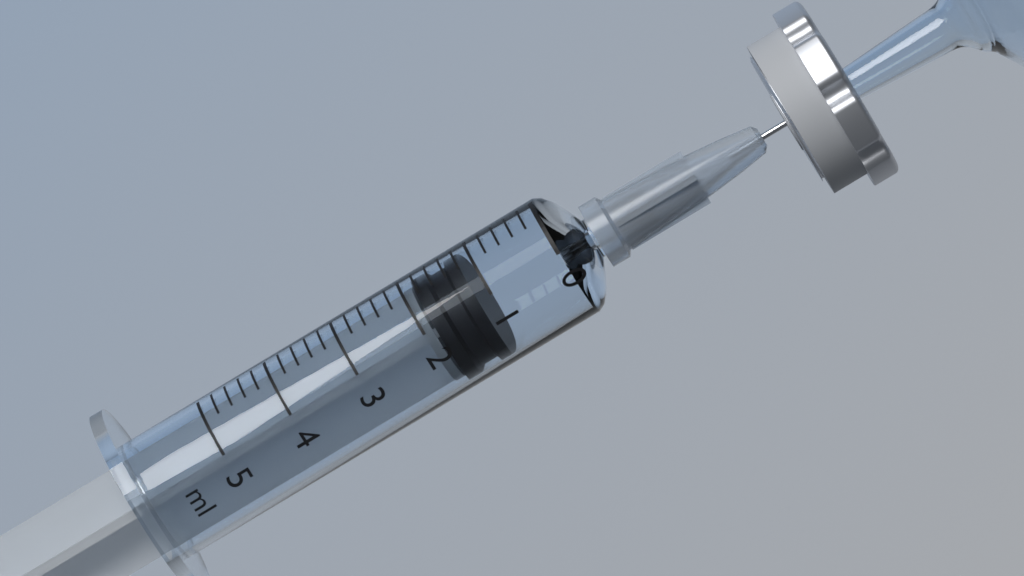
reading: 1.2 ml
